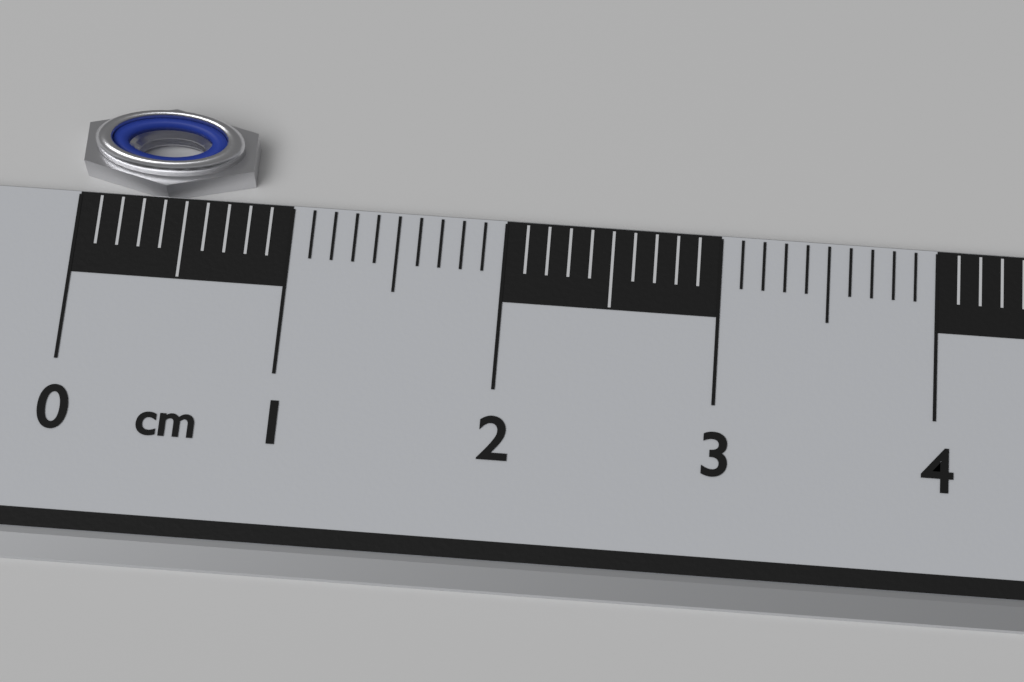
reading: 0.8 cm
